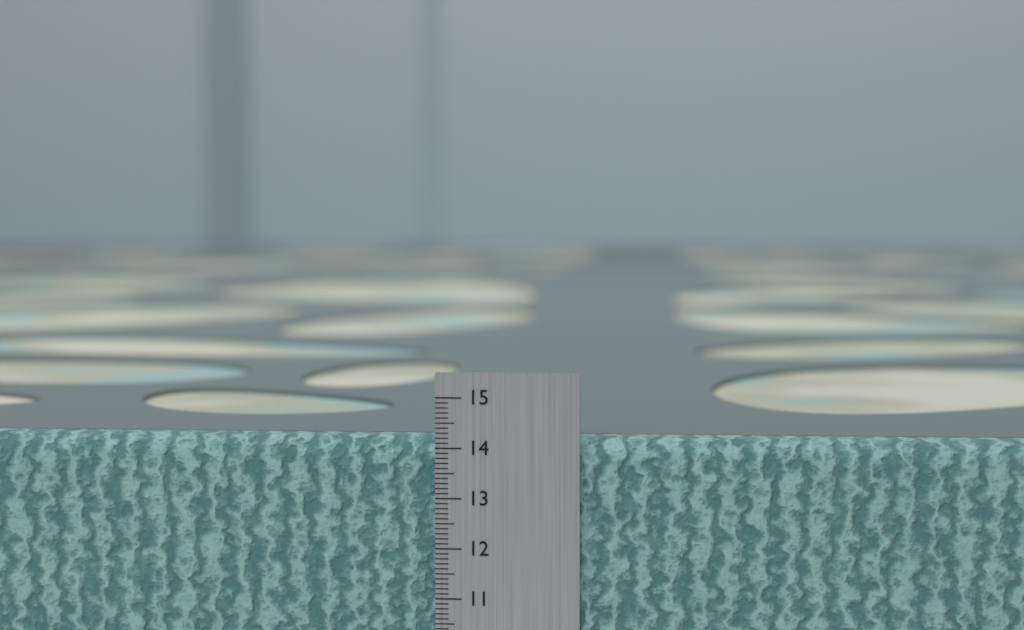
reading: 14.2 cm
